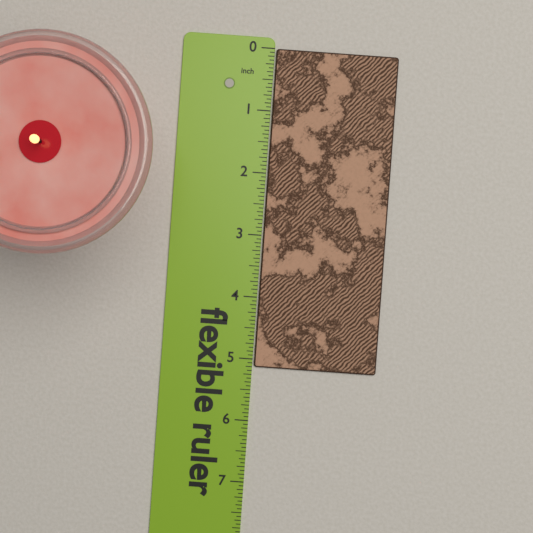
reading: 5.1250 in
